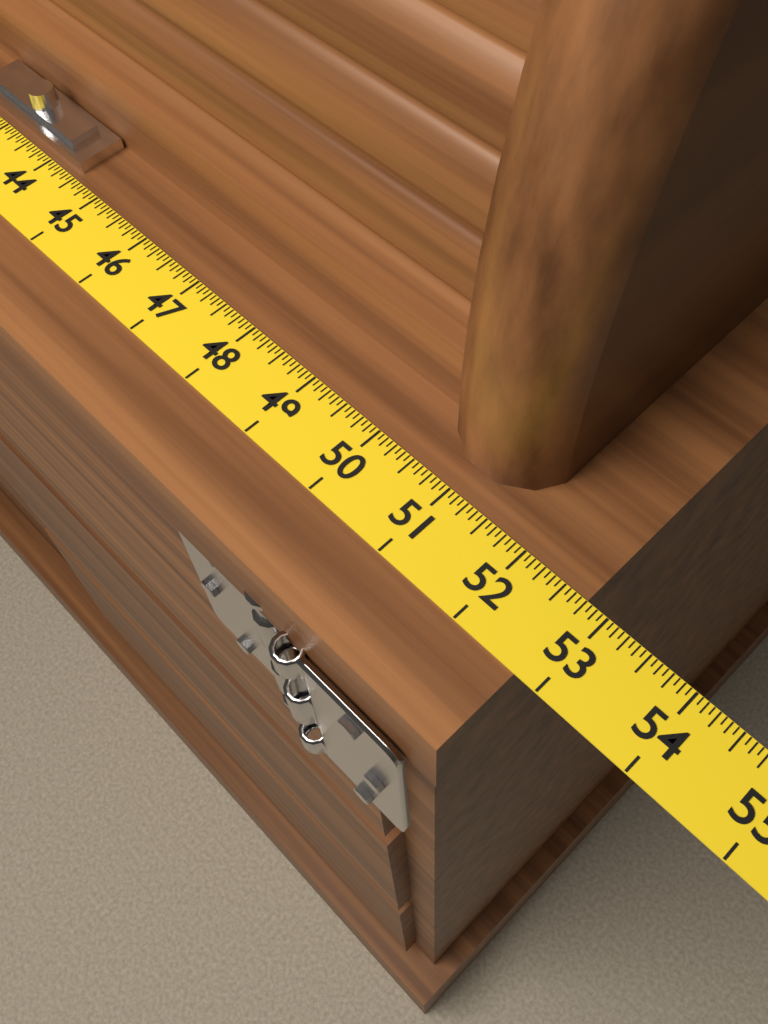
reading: 52.7500 (no unit)
